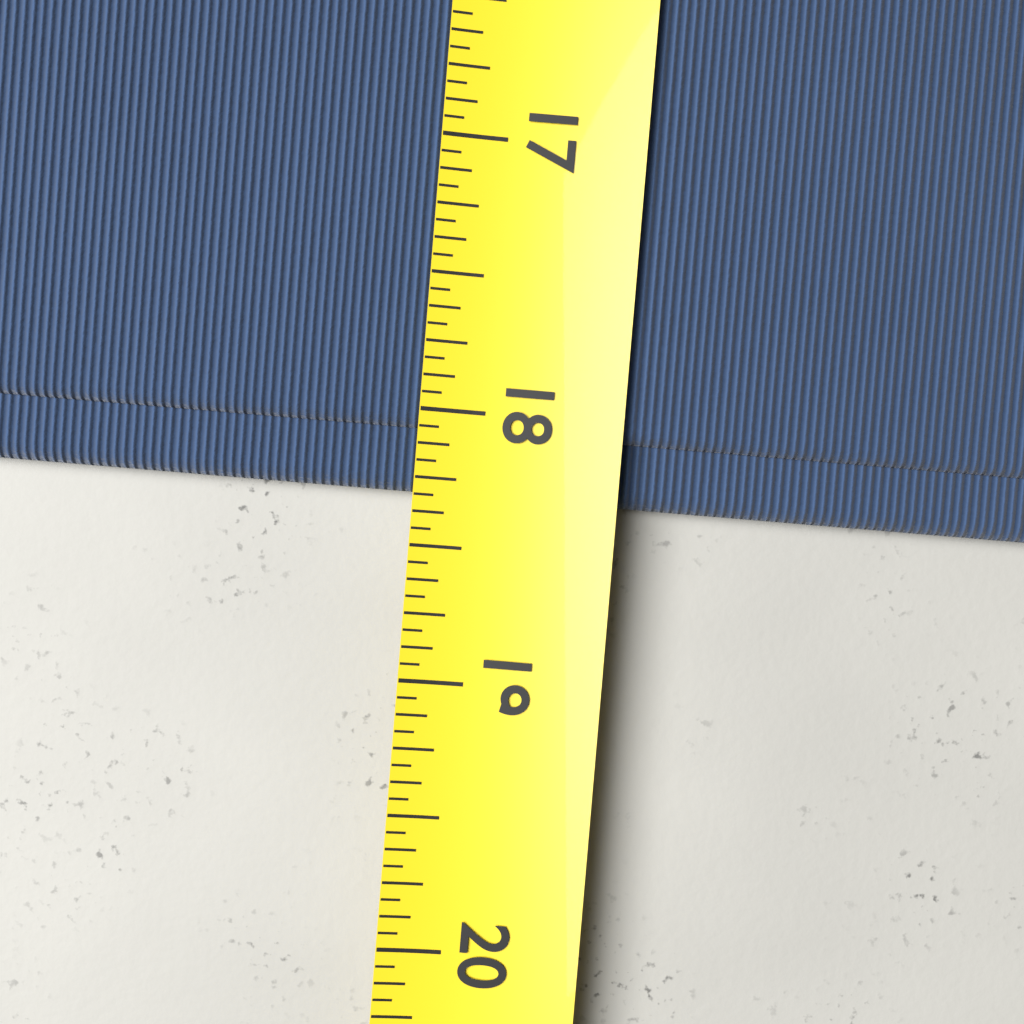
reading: 18.3125 (no unit)
